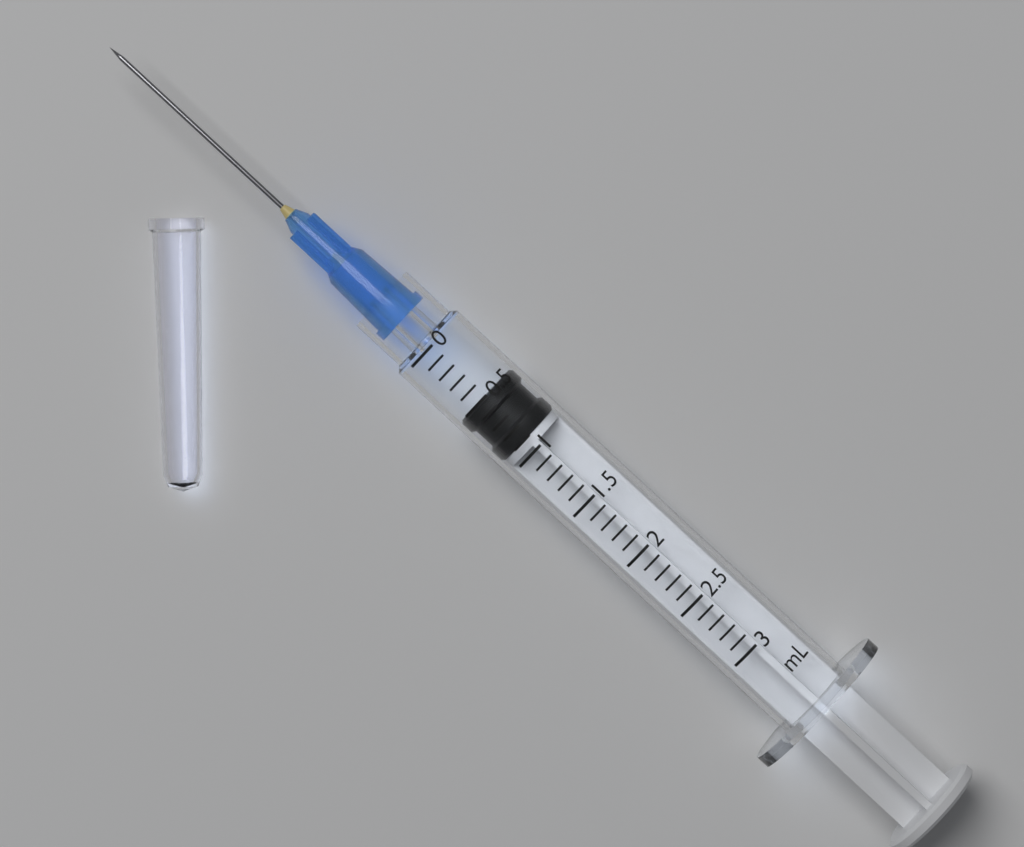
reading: 0.5 mL
